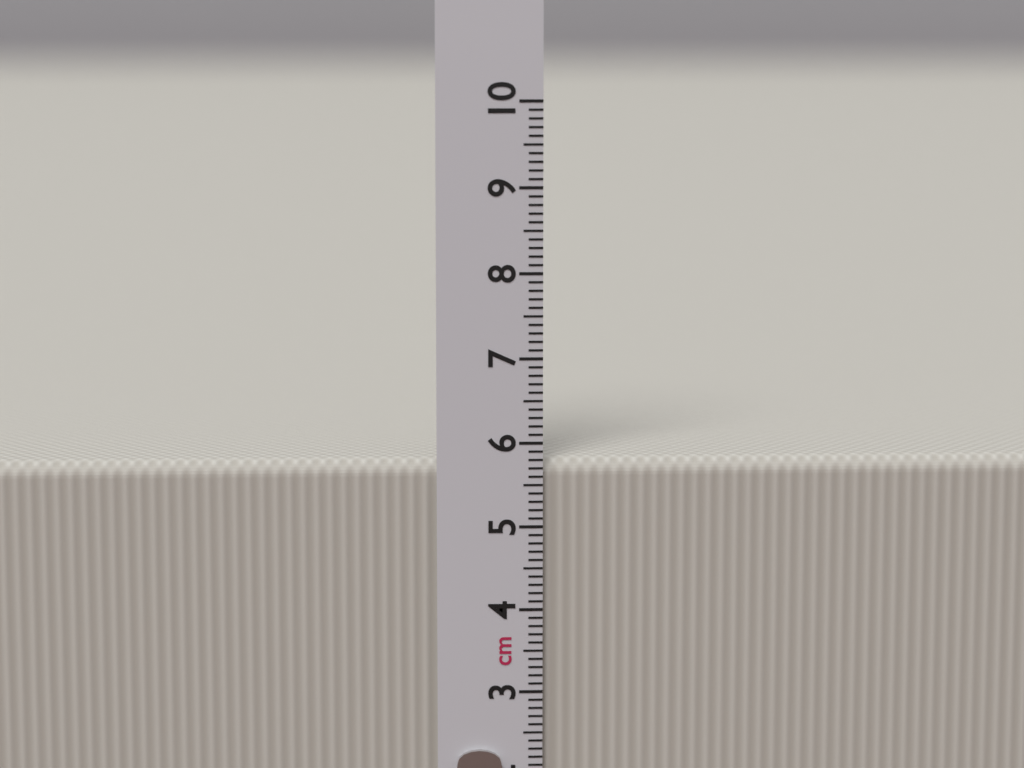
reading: 5.8 cm
